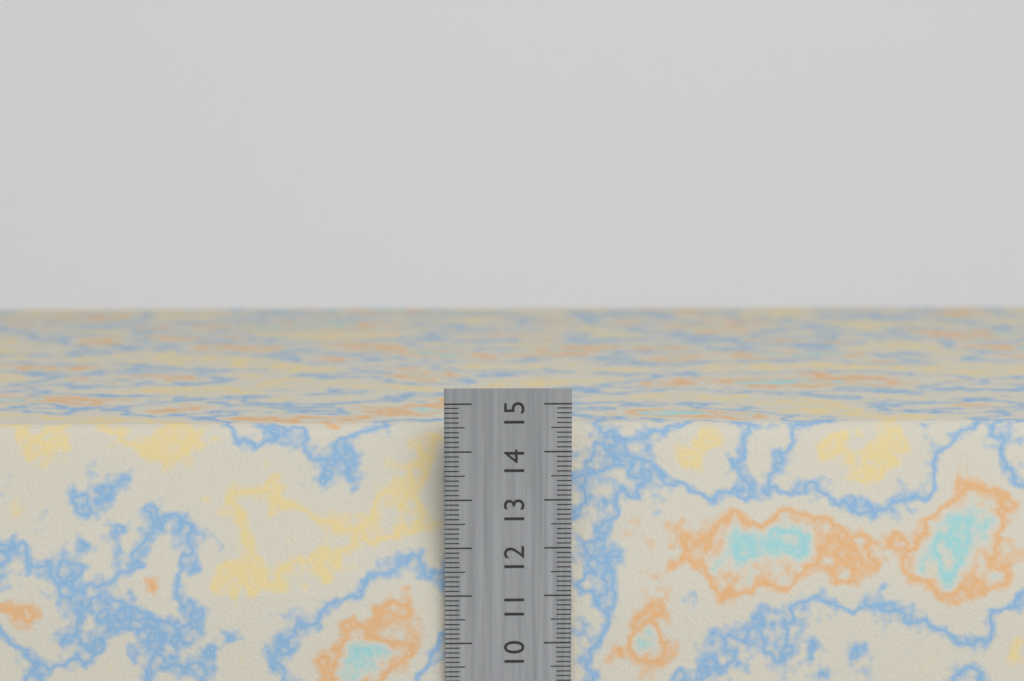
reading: 14.4 cm
